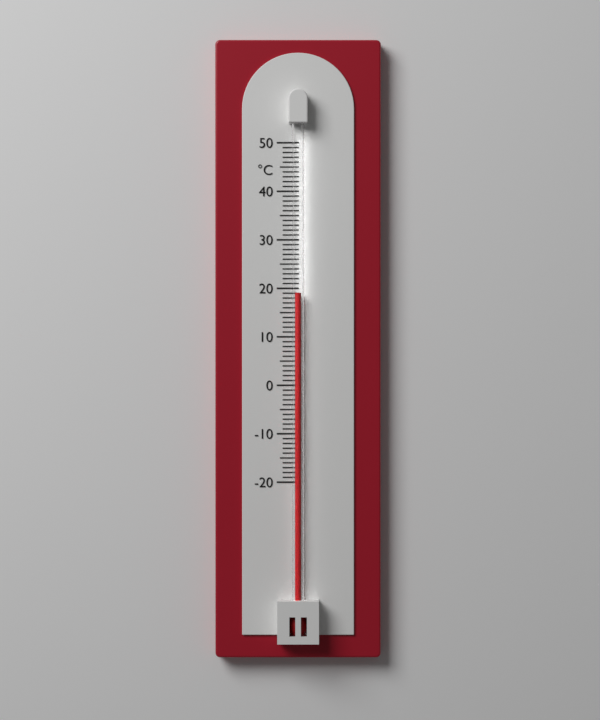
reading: 19 °C
